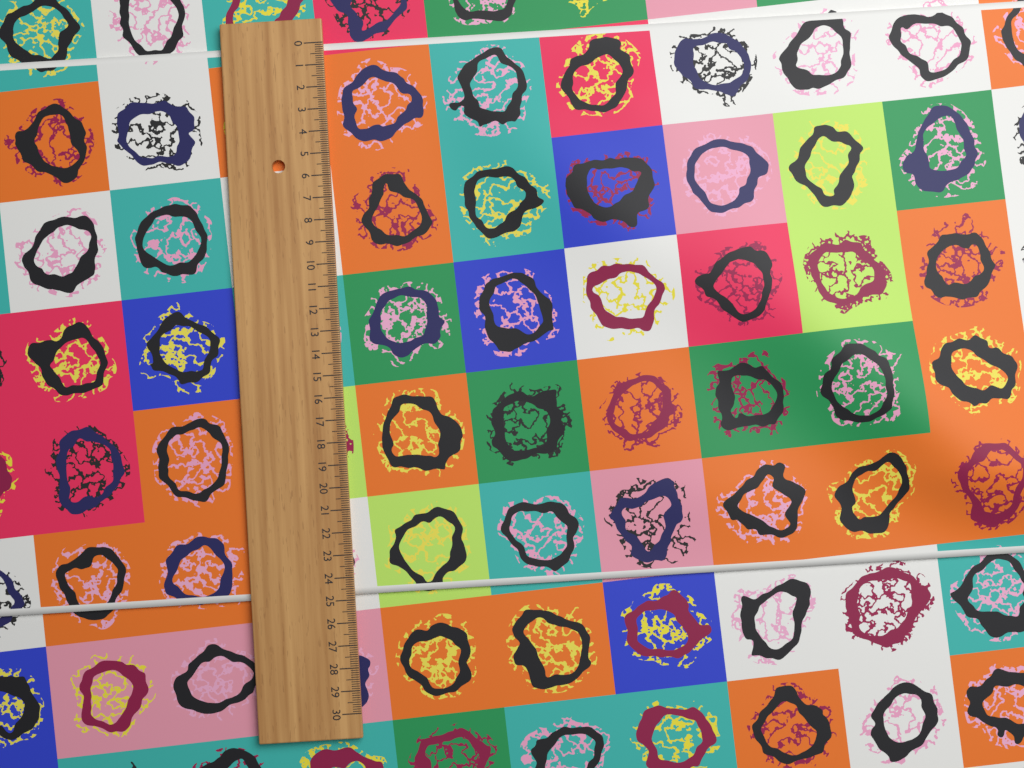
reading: 24.8 (no unit)
